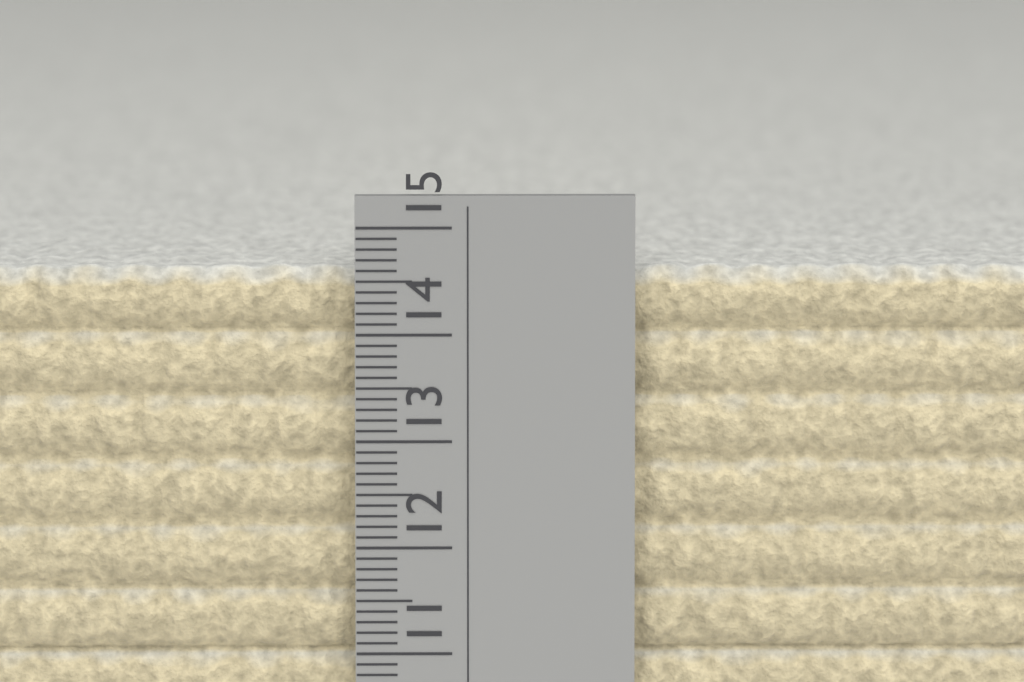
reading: 14.6 cm
